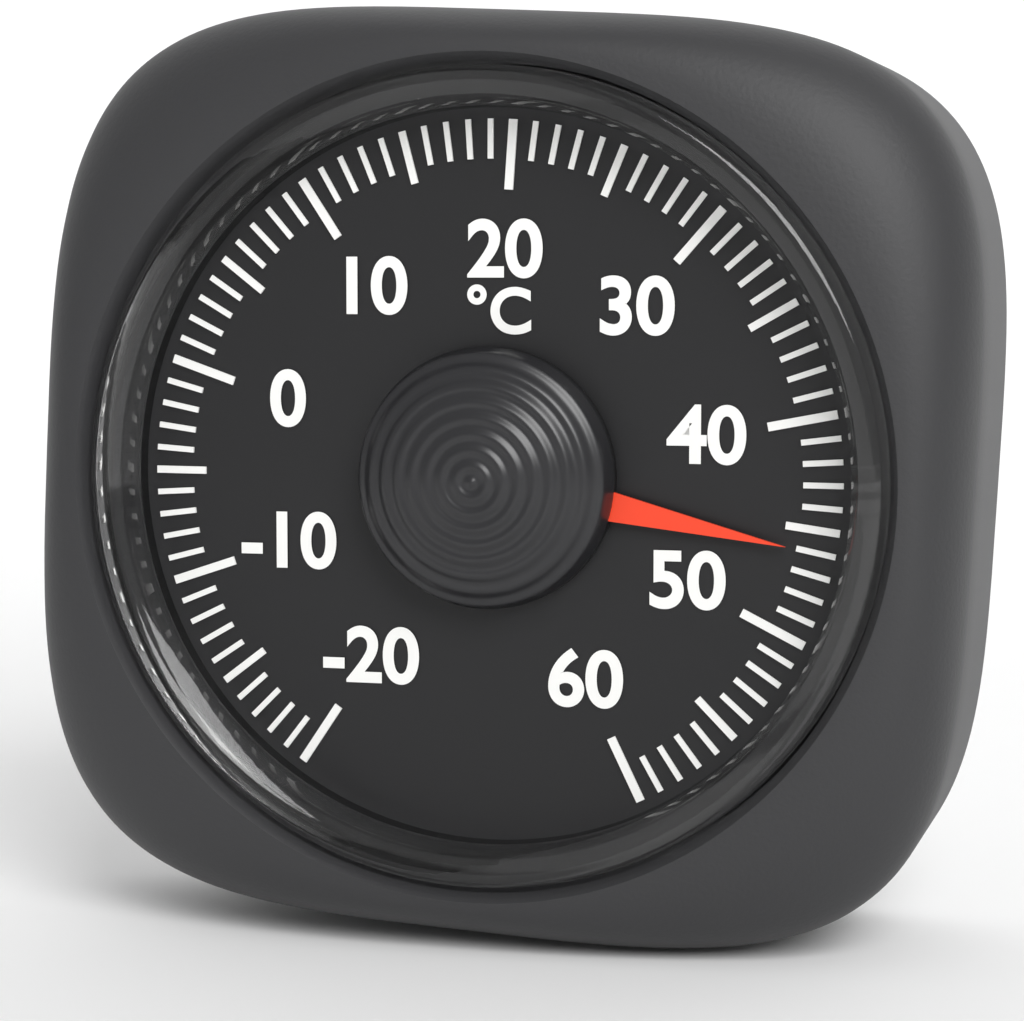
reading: 46 °C
